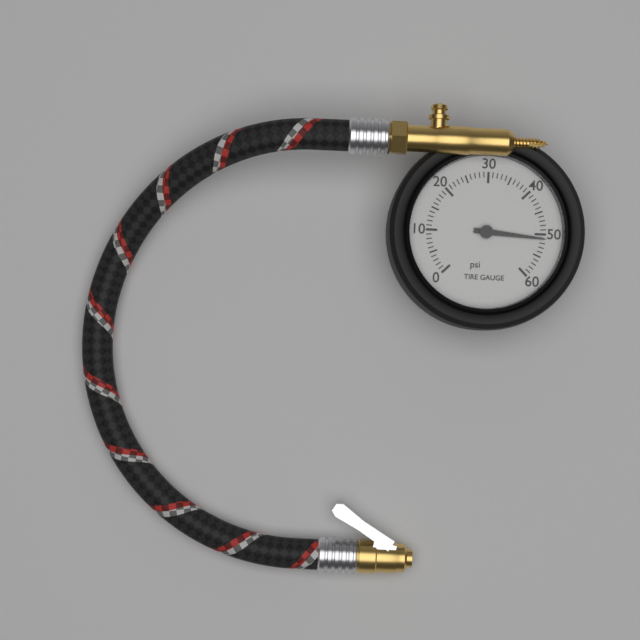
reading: 51 psi
